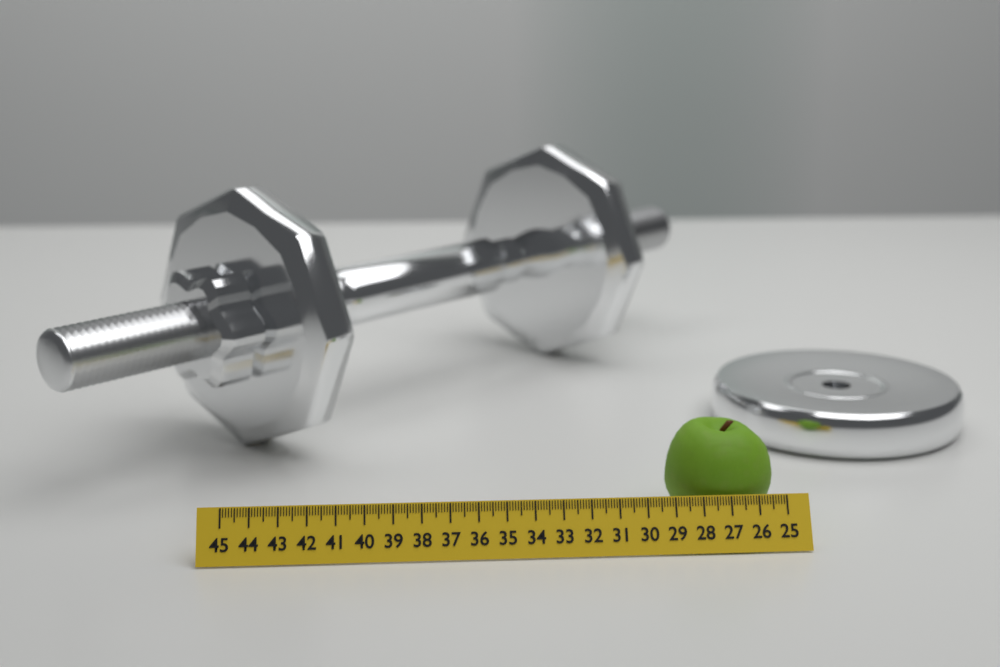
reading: 29.0 (no unit)
